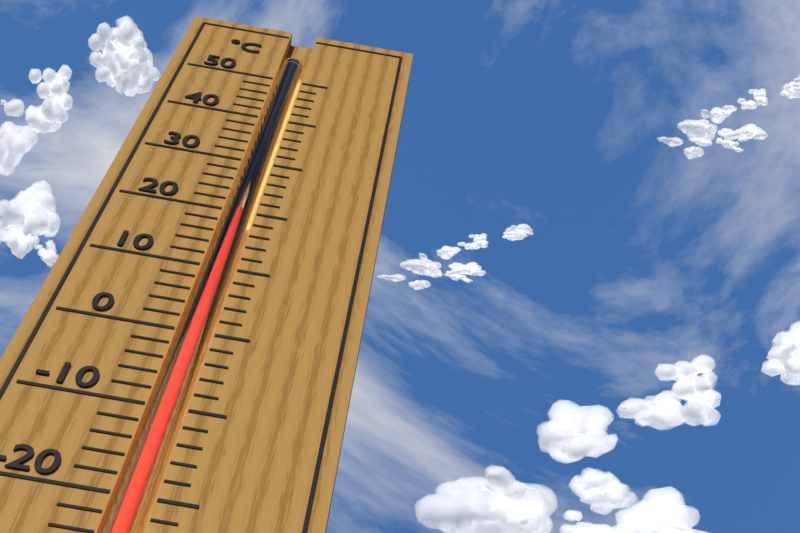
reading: 20 °C
